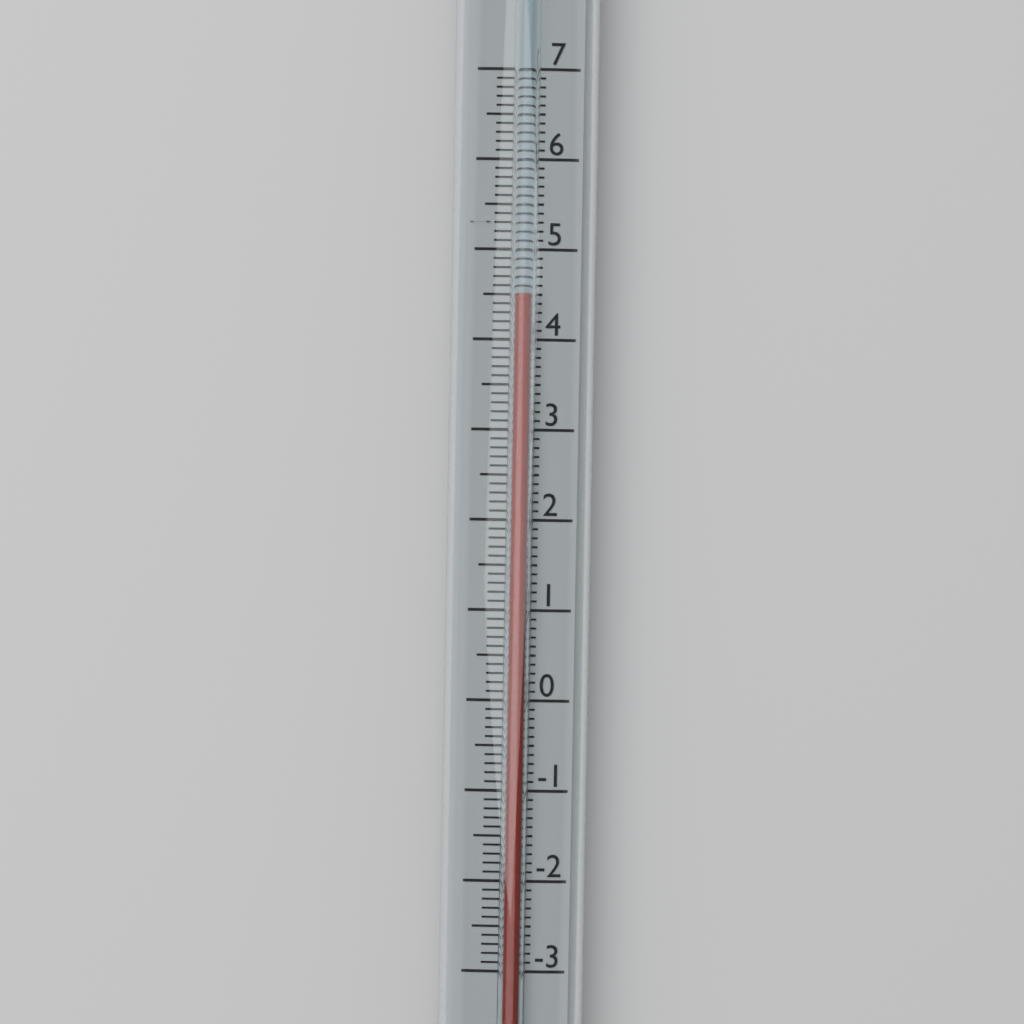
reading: 4.5 (no unit)
